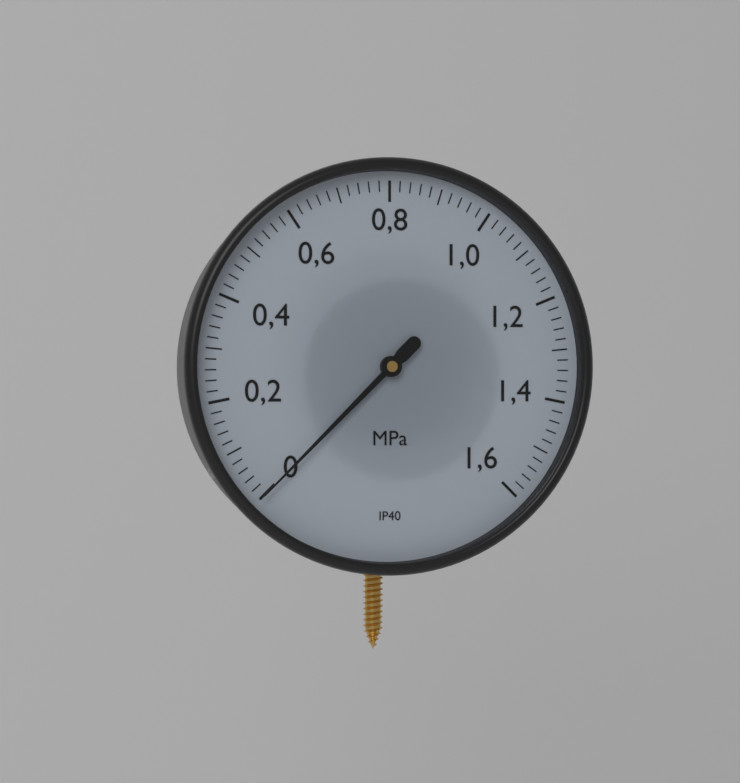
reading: 0.00 MPa
